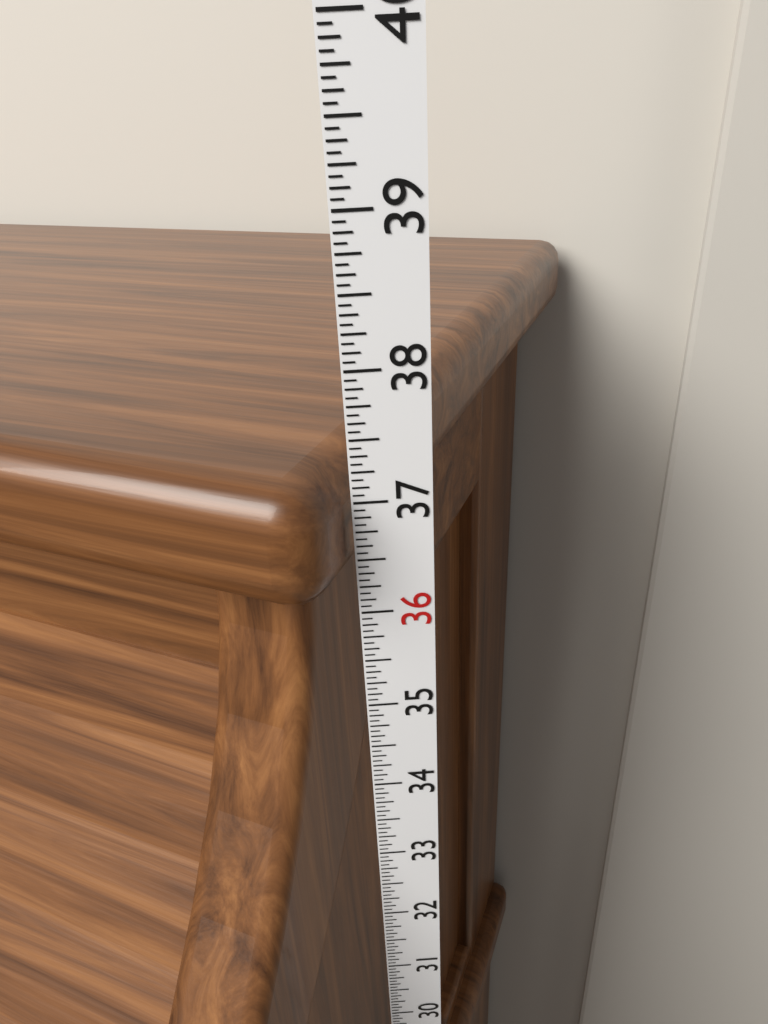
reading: 37.3125 in
